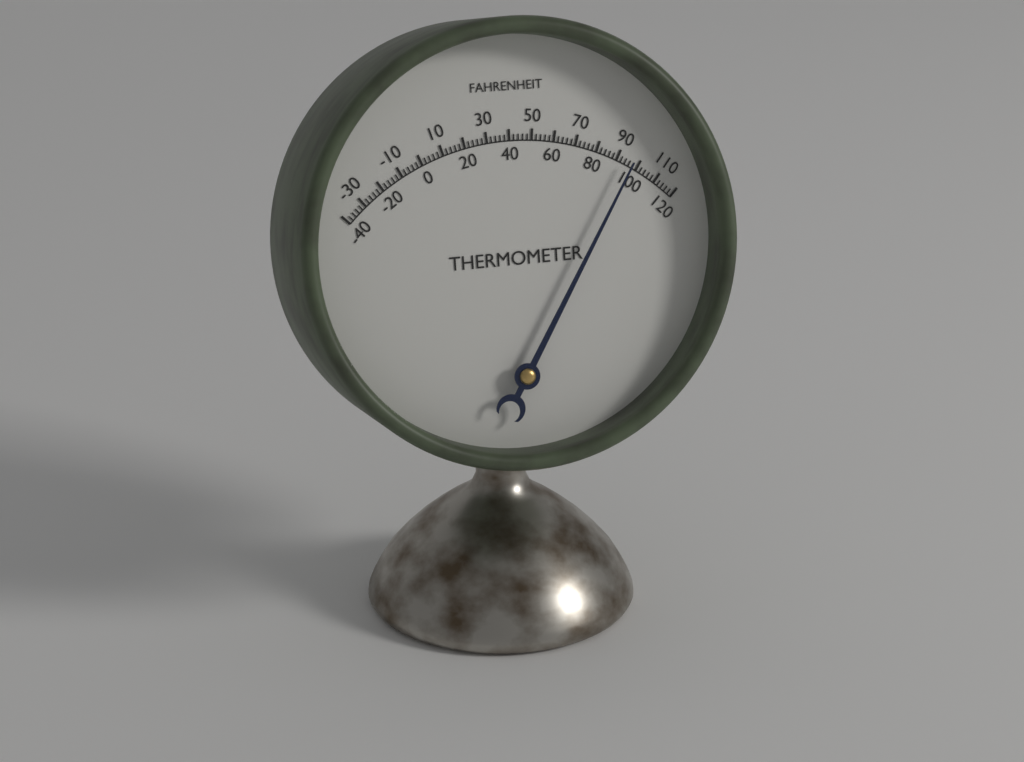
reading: 96 °F
